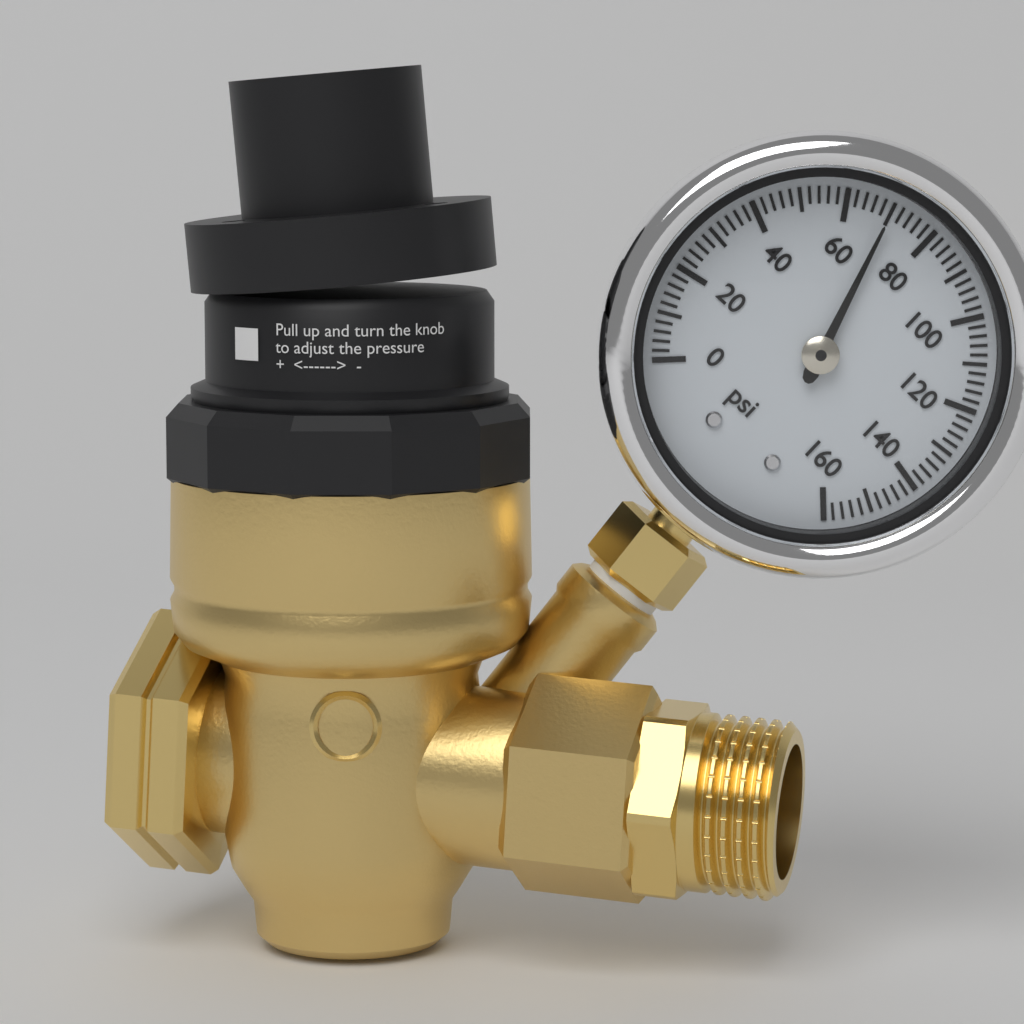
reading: 70 psi
